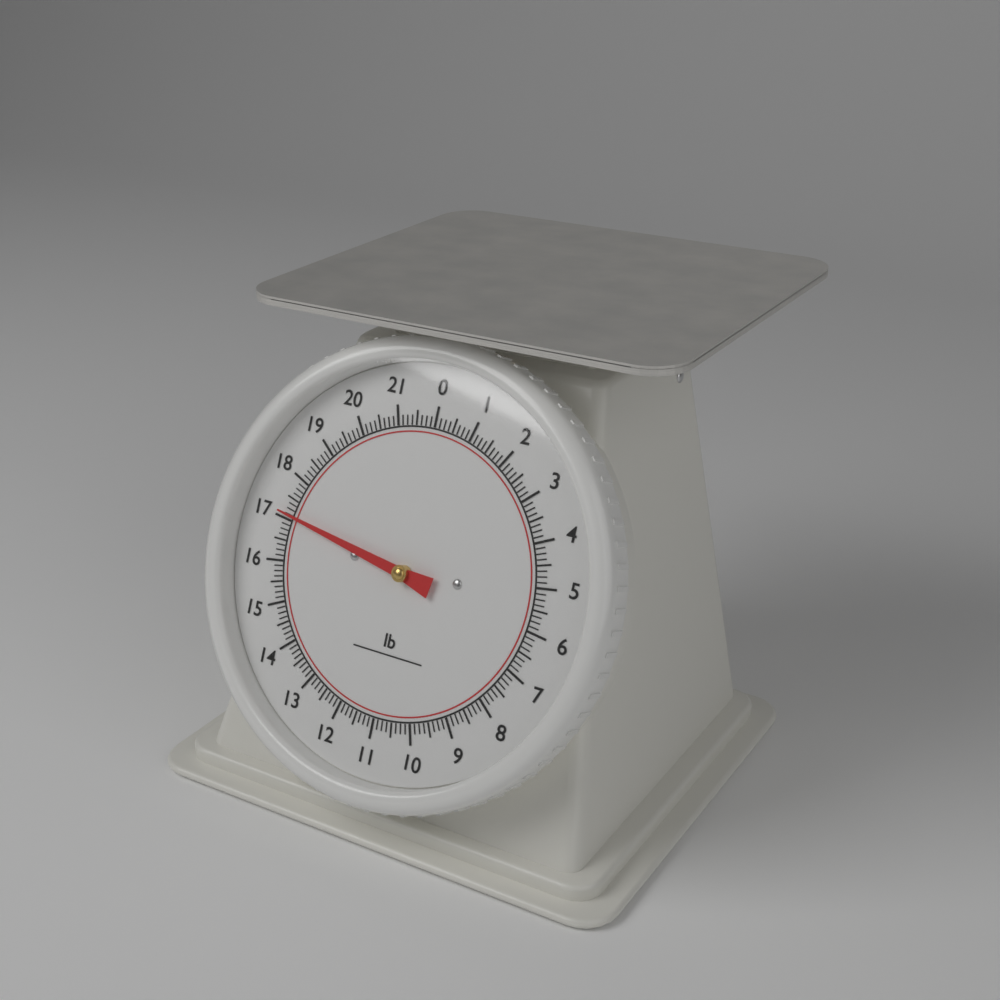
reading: 17.125 lb
